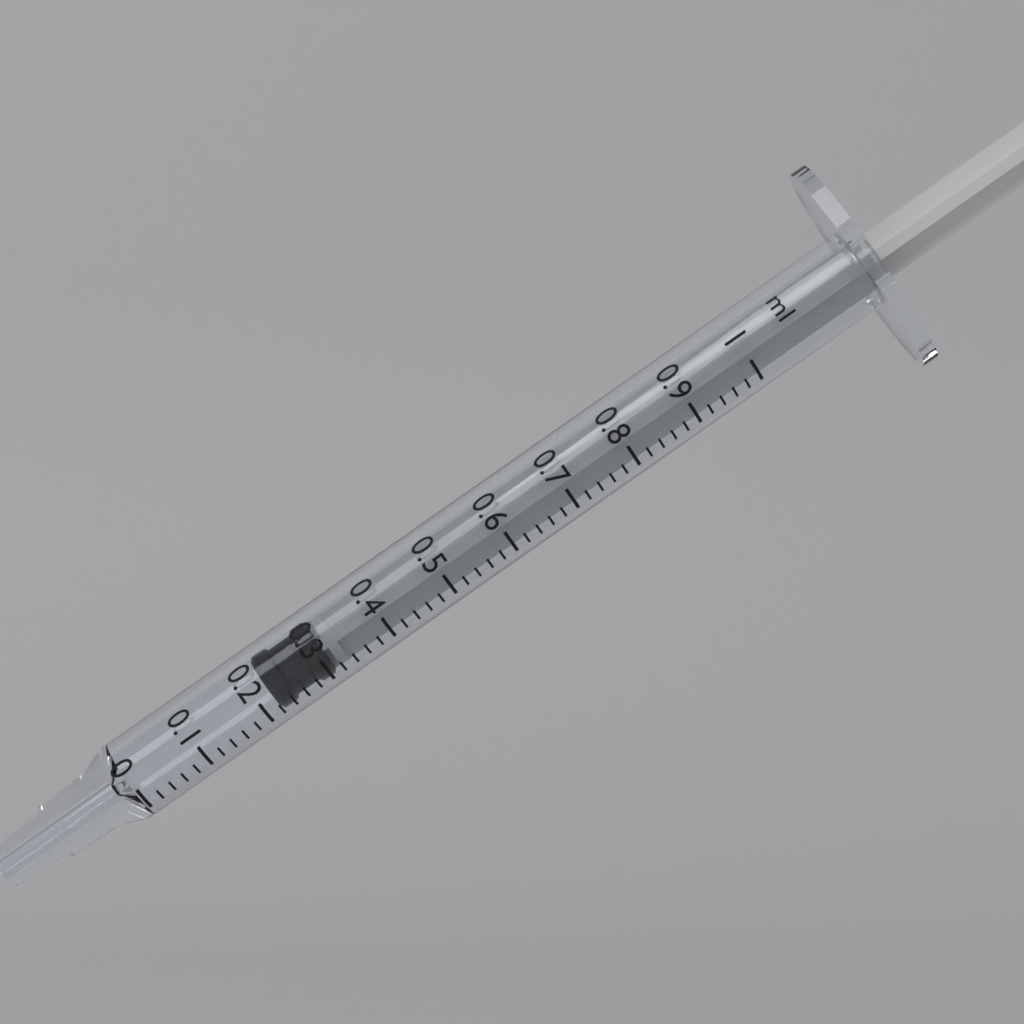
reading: 0.22 ml
